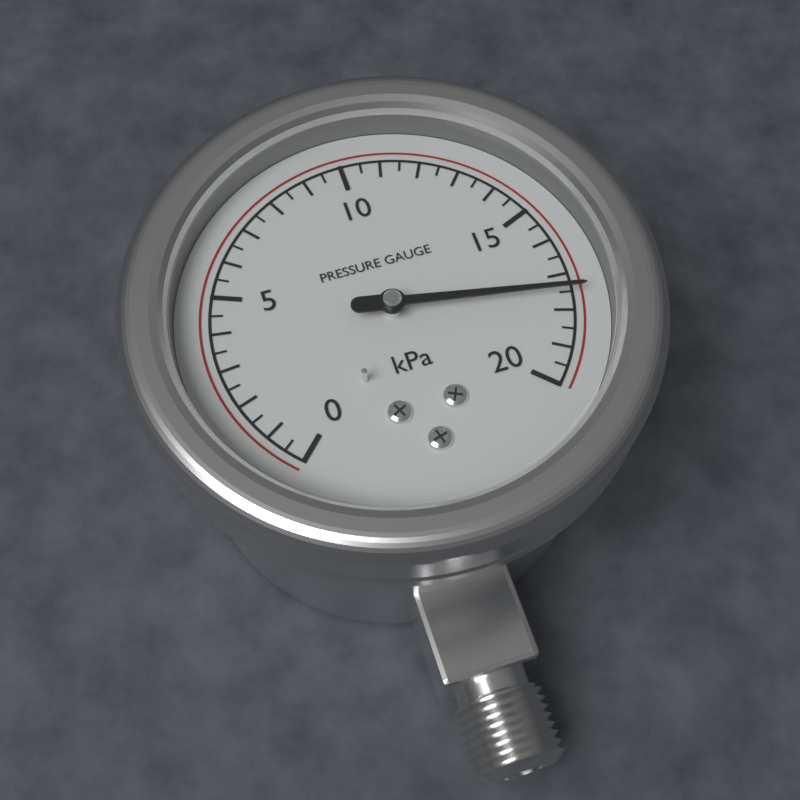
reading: 17.5 kPa
